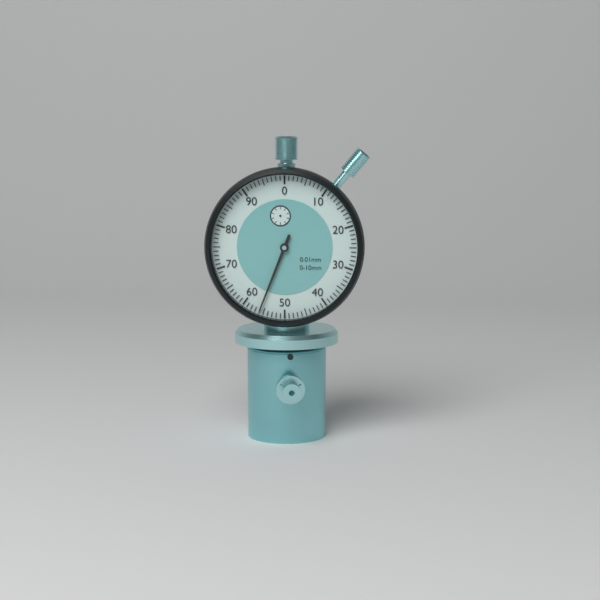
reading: 0.56 mm
